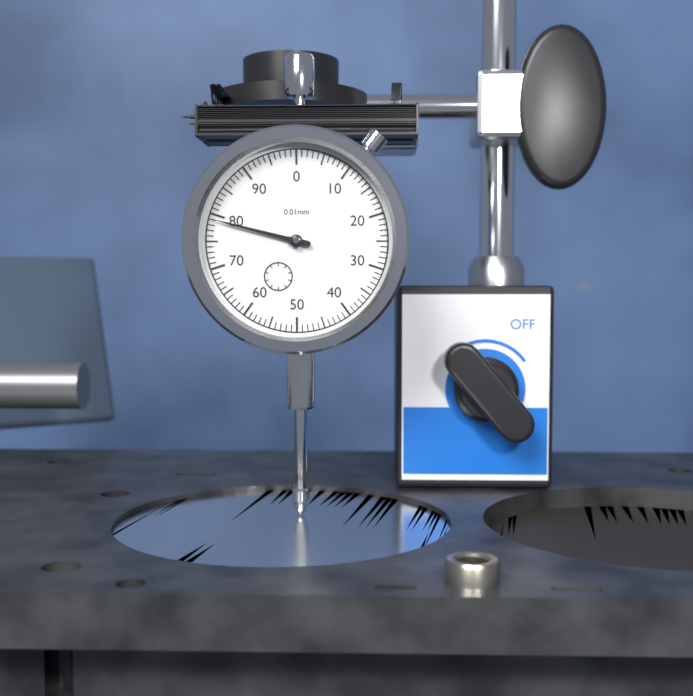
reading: 79 0.01mm
